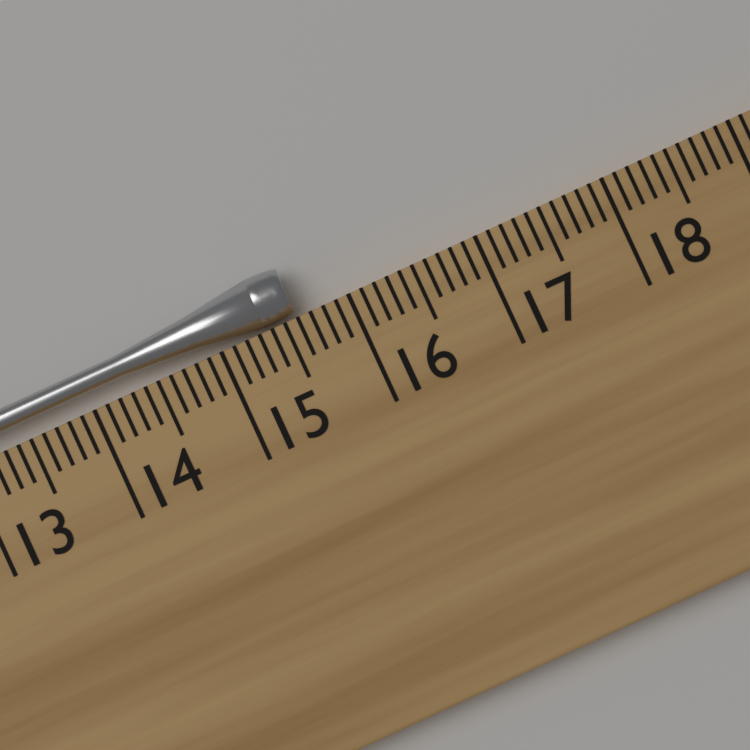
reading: 15.6 cm
